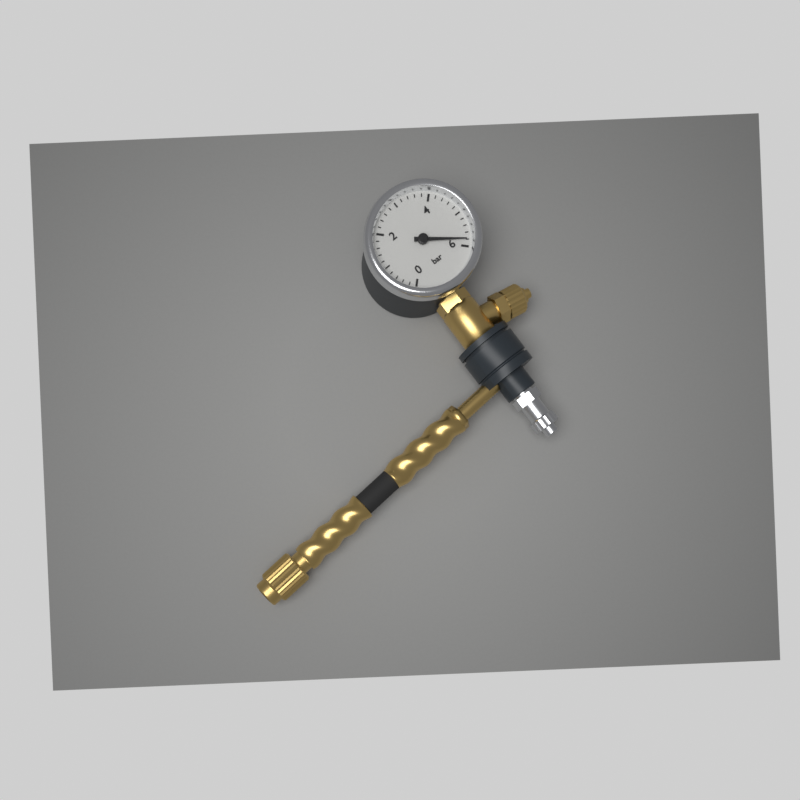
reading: 5.8 bar
